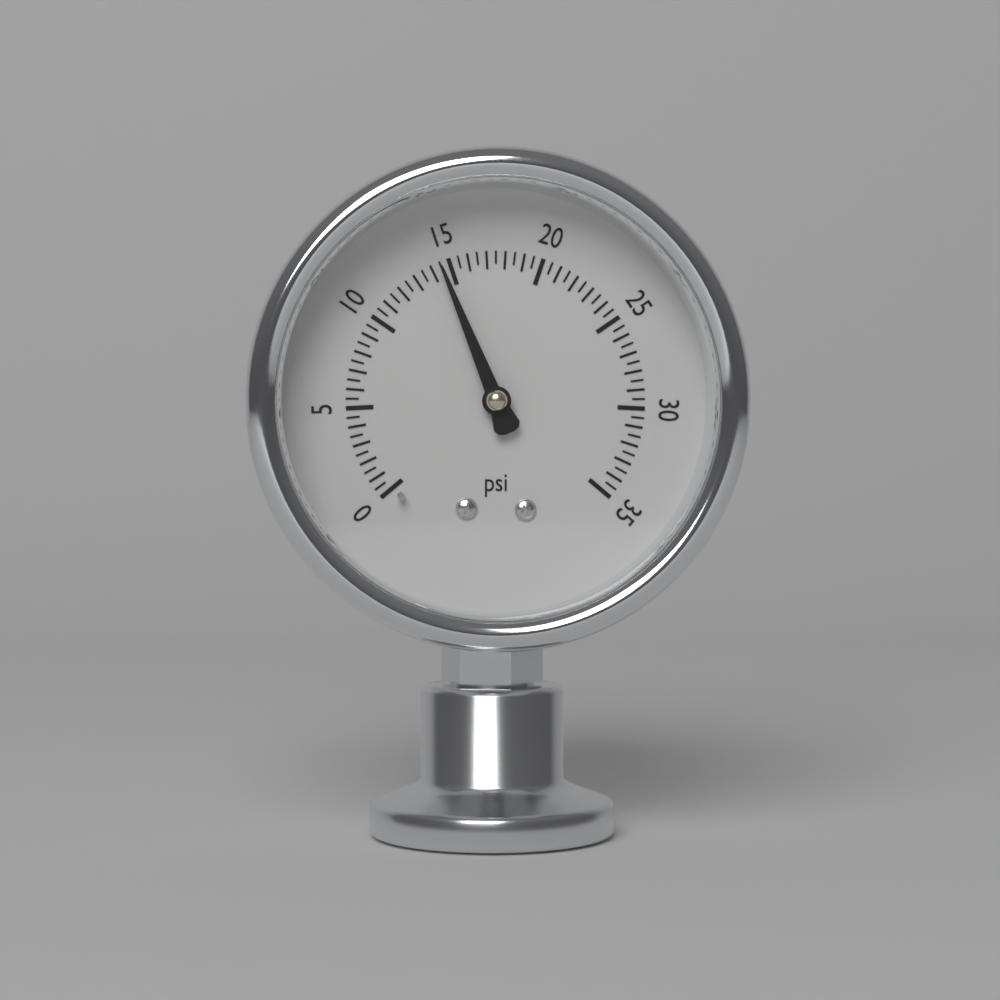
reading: 14.5 psi
